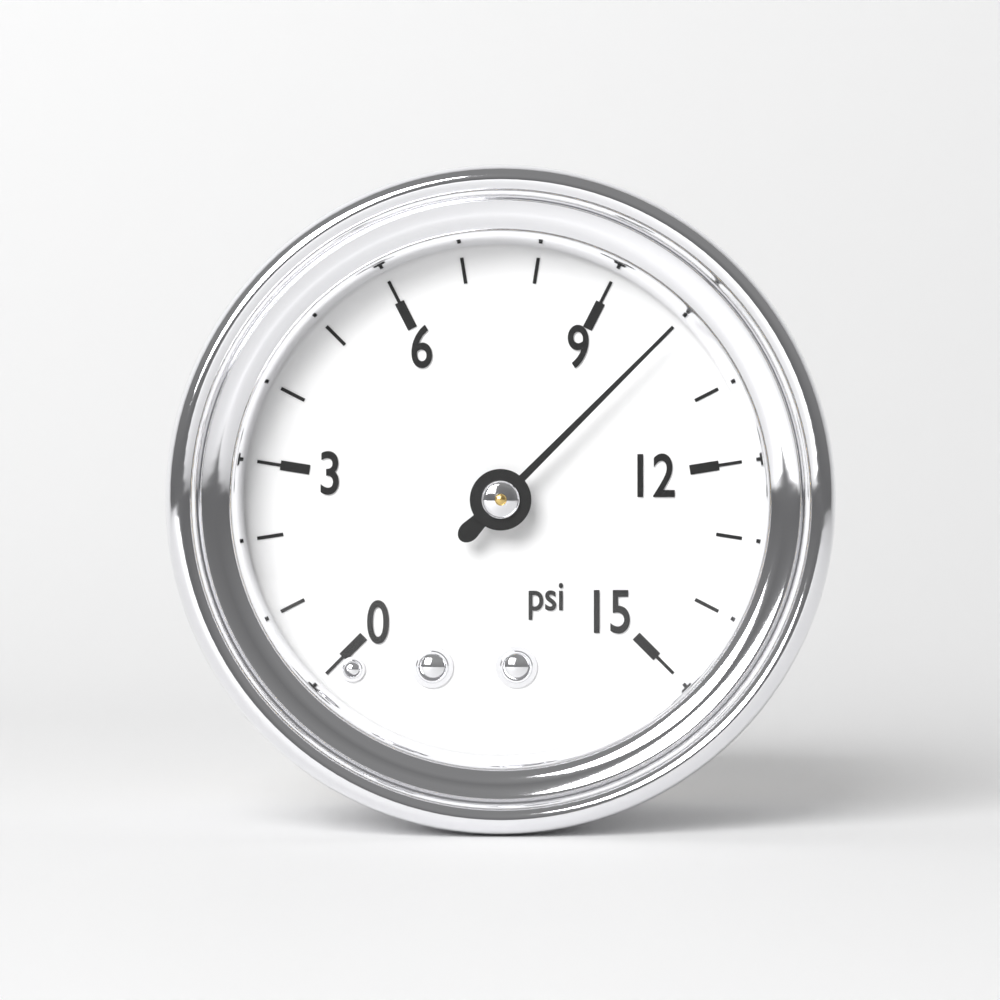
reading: 10 psi
